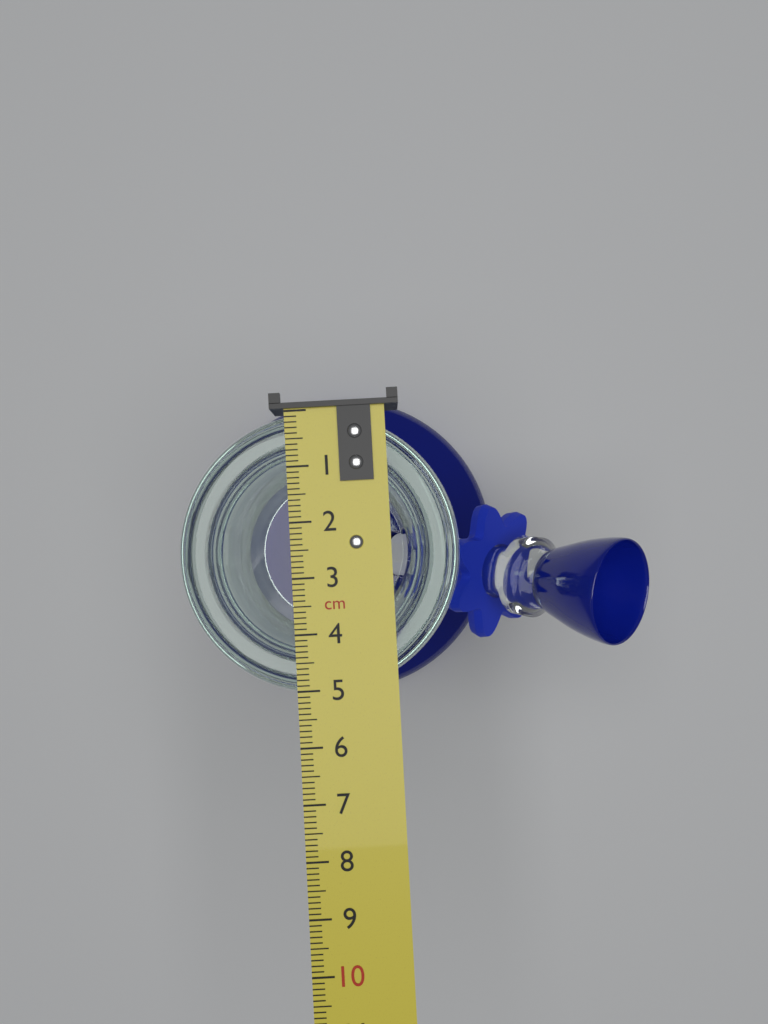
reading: 5.1 cm
